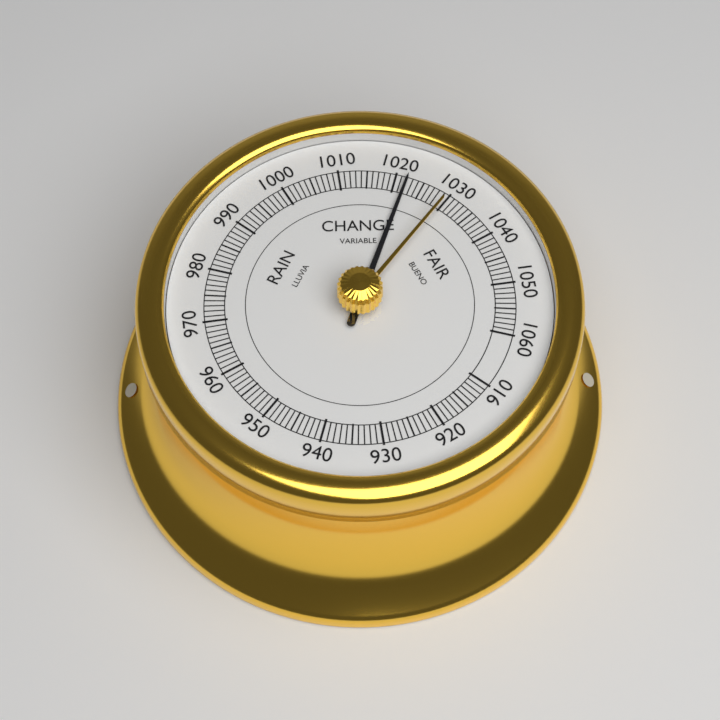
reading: 1022 (no unit)
